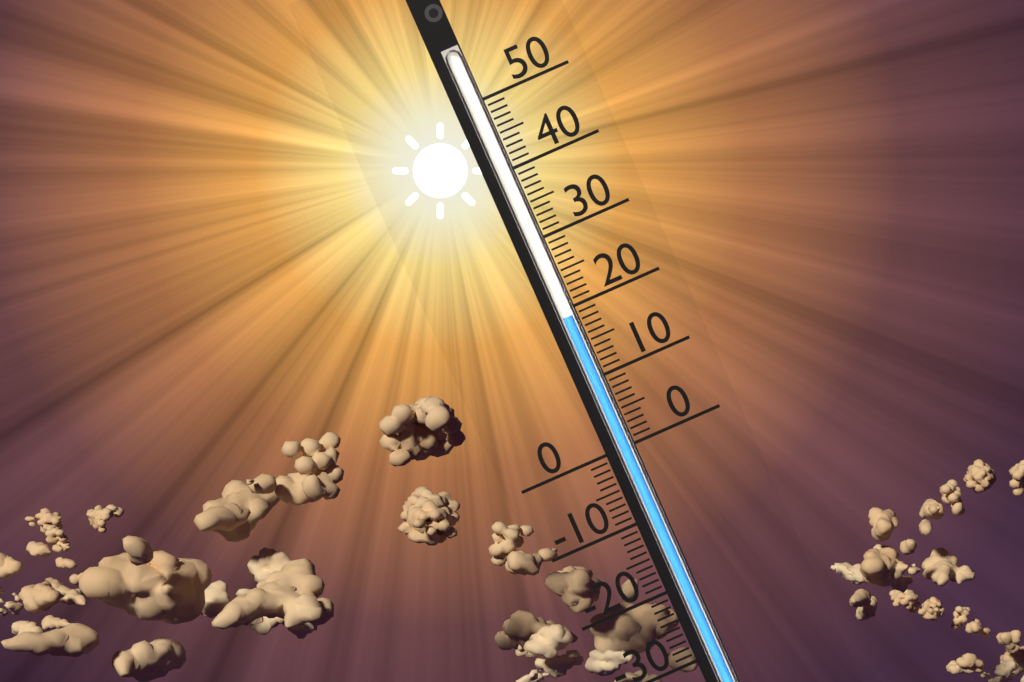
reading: 19 (no unit)
